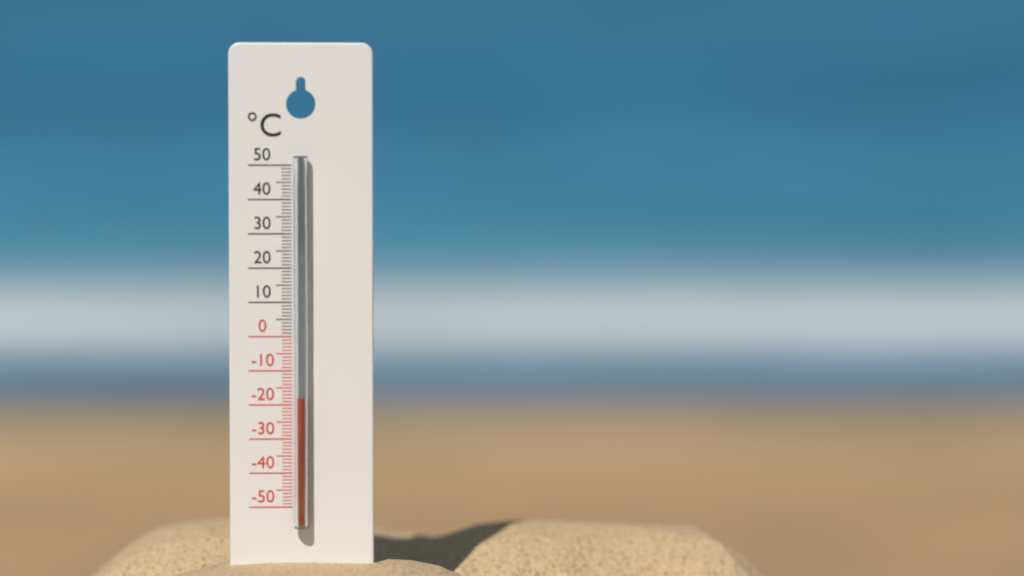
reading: -18 °C
